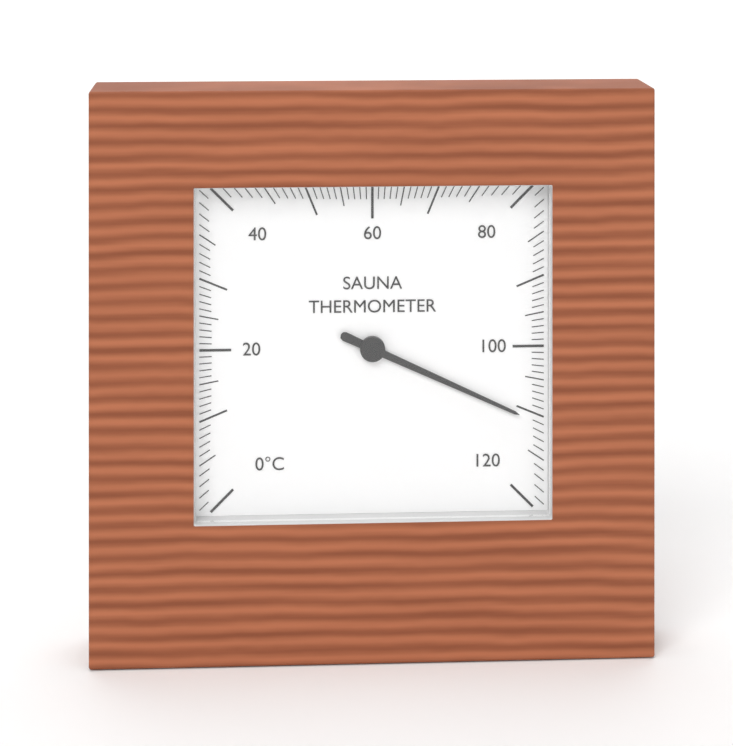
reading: 111 °C
